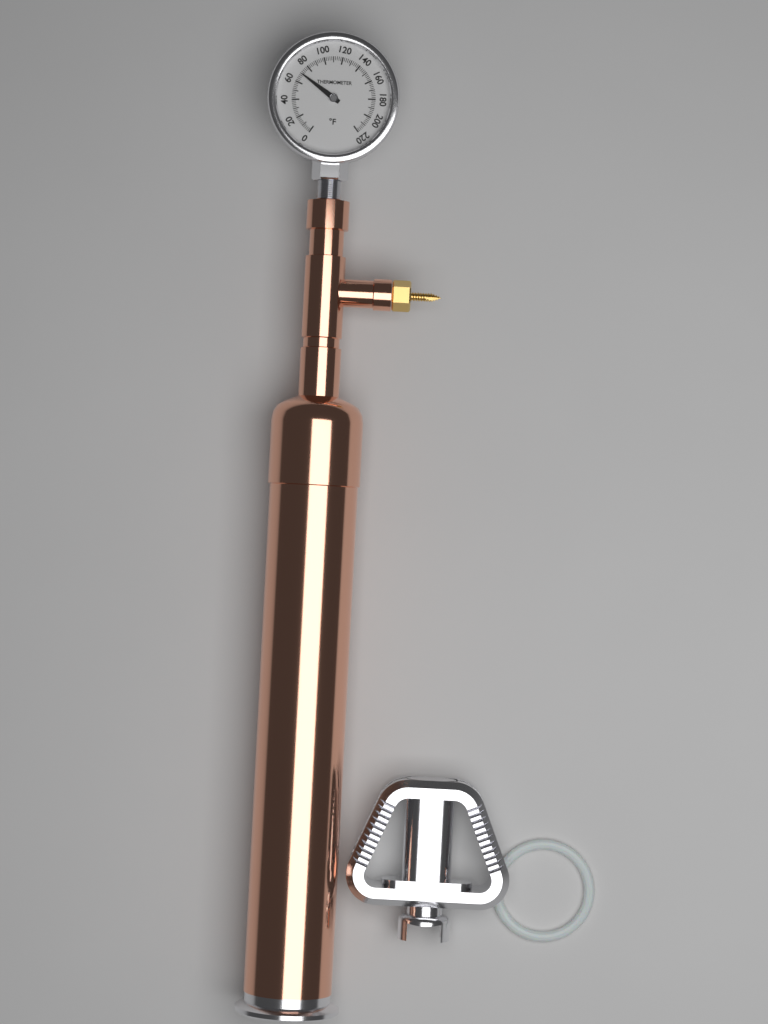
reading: 70 °F
